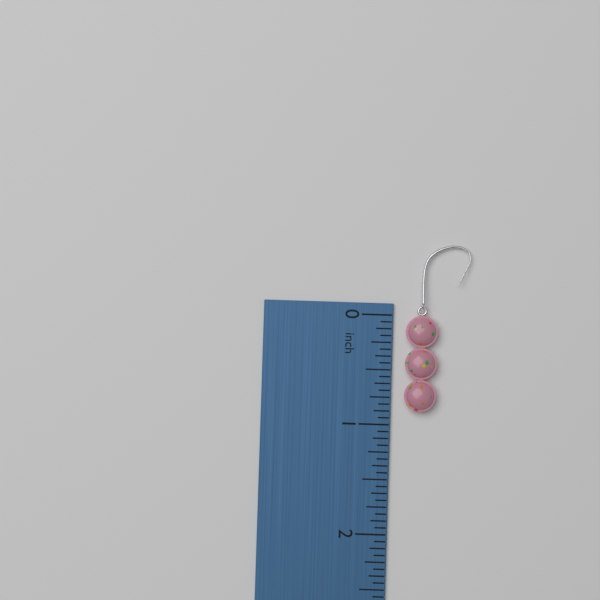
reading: 0.8750 inch
